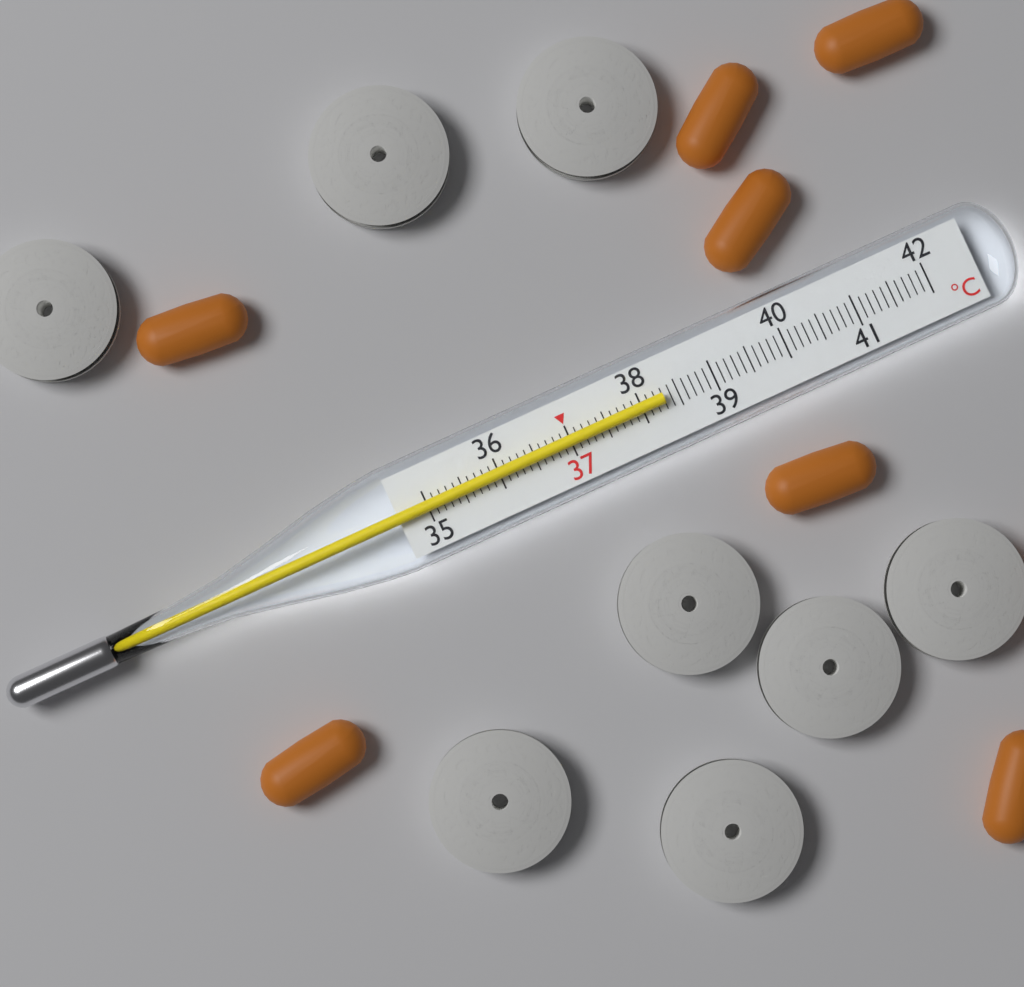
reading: 38.3 °C
